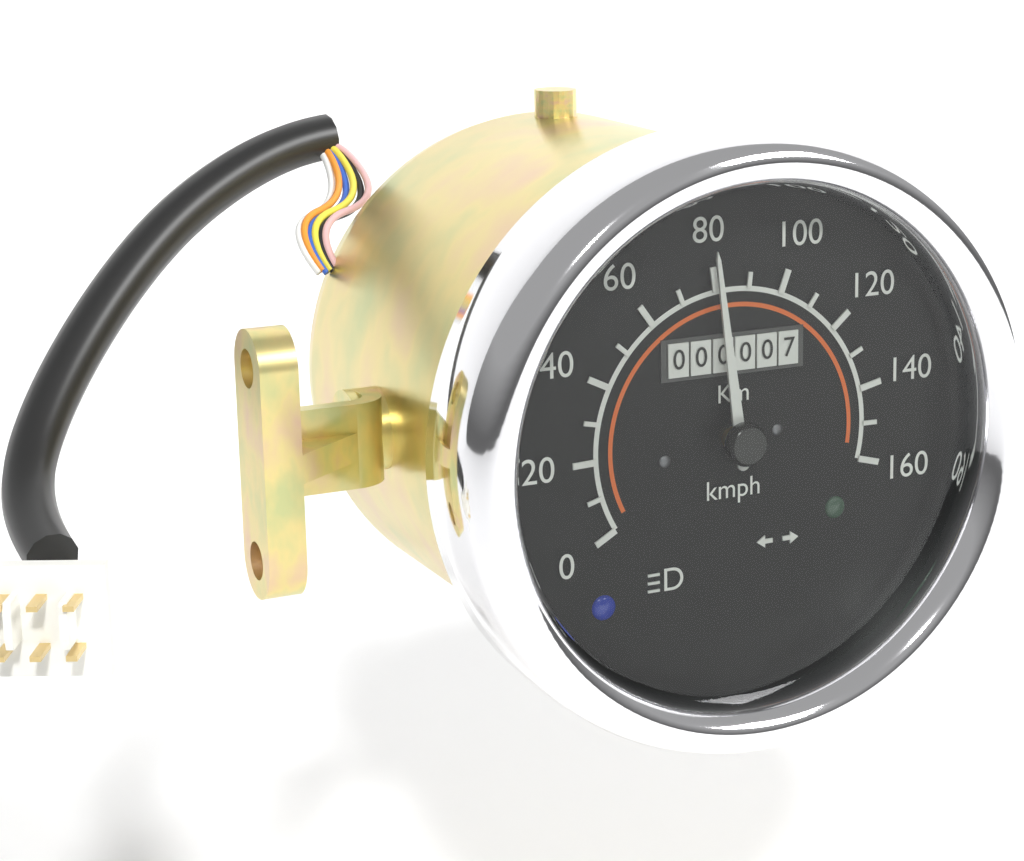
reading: 80 km/h
